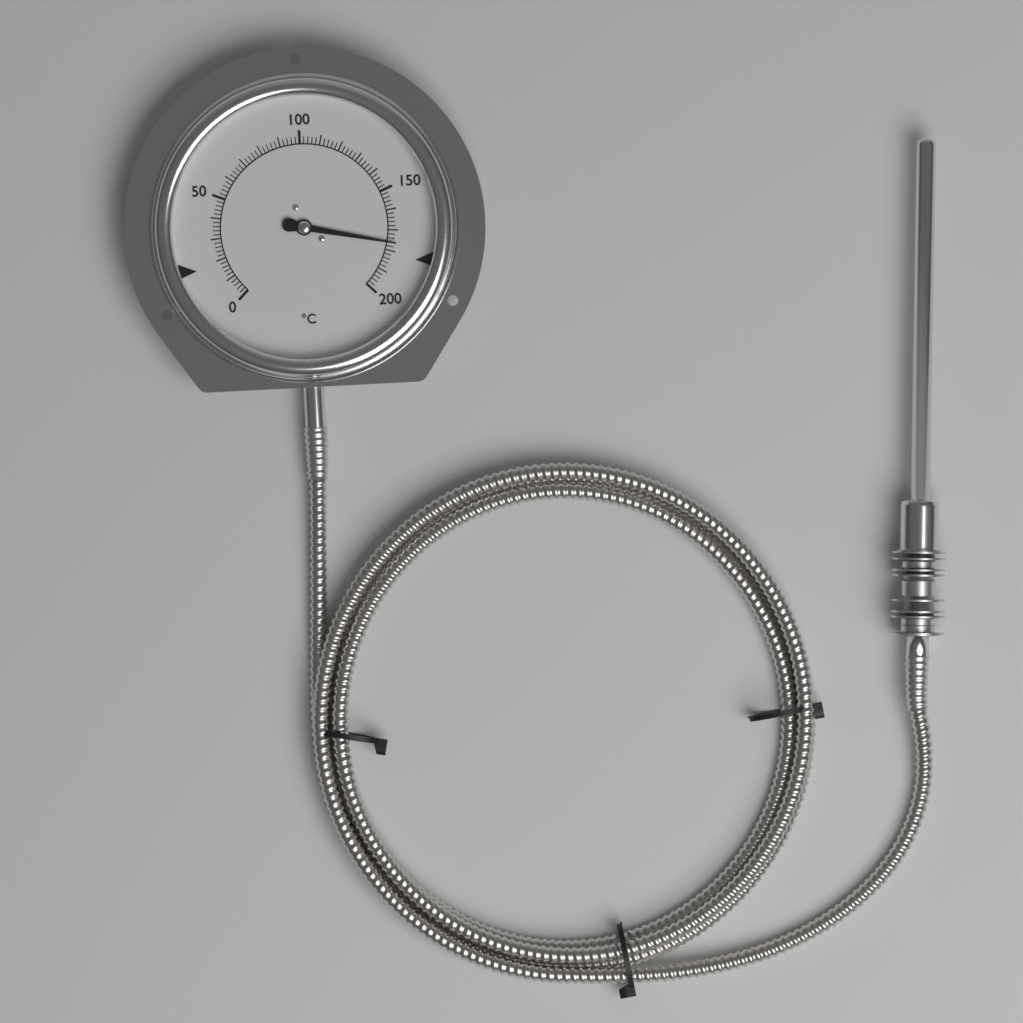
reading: 176 °C
